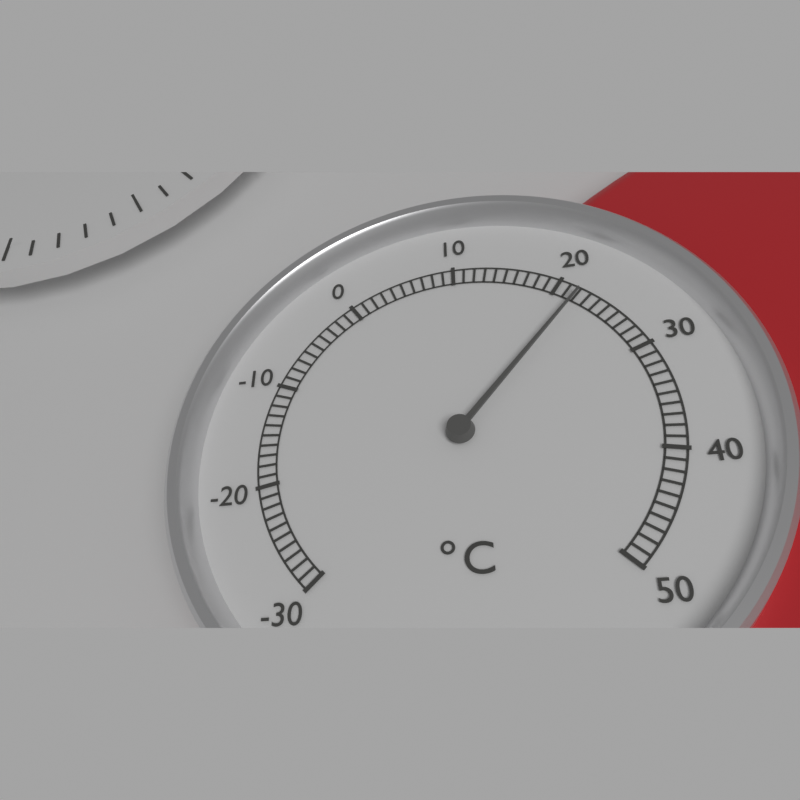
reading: 22 °C
